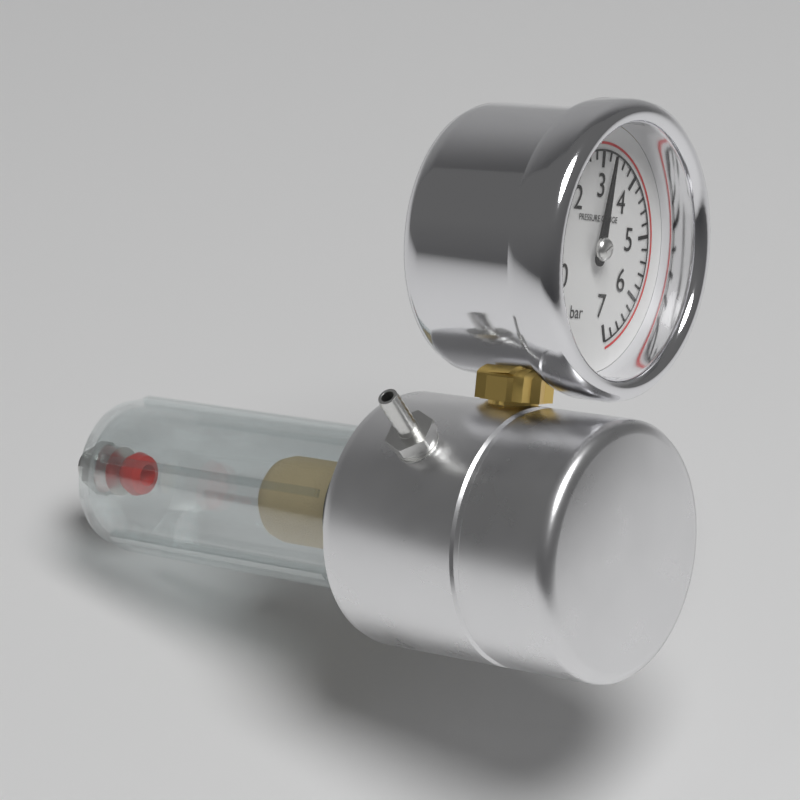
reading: 3.2 bar
